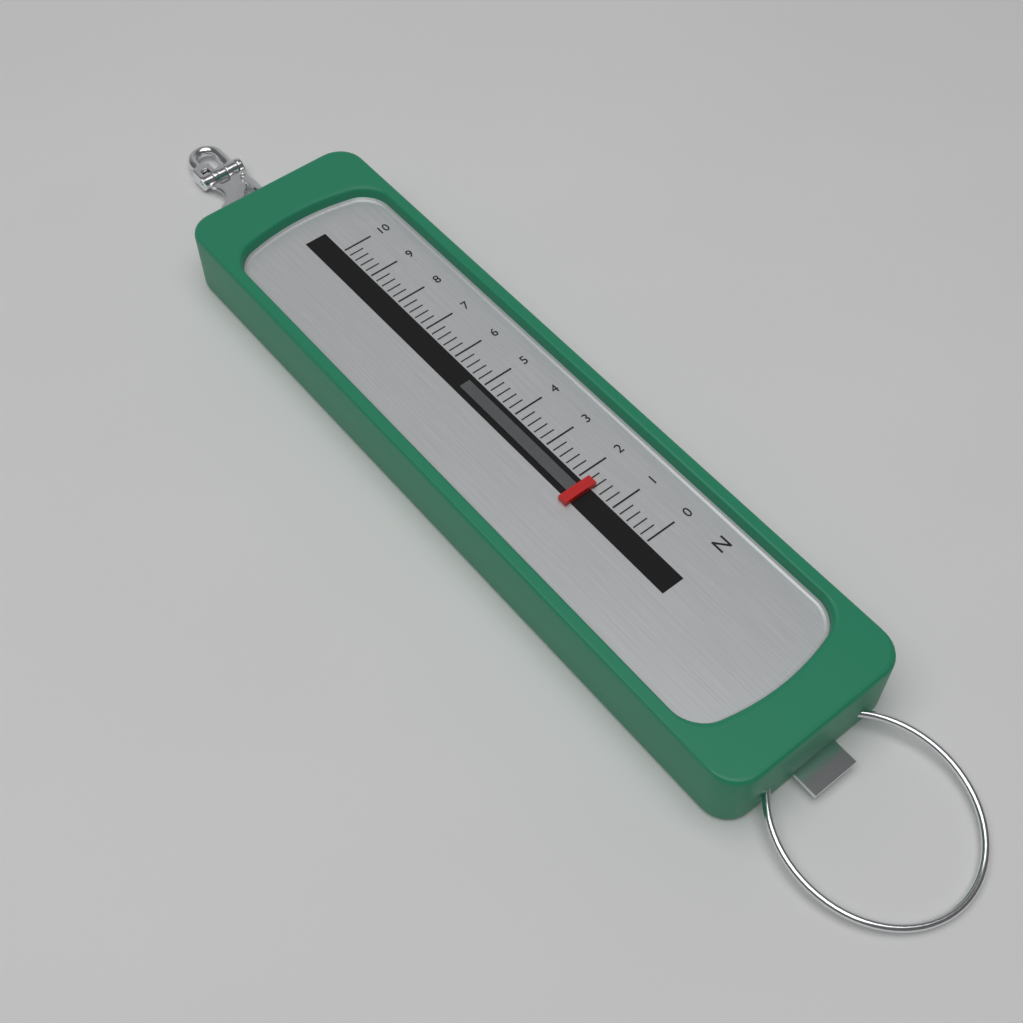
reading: 1.6 N
